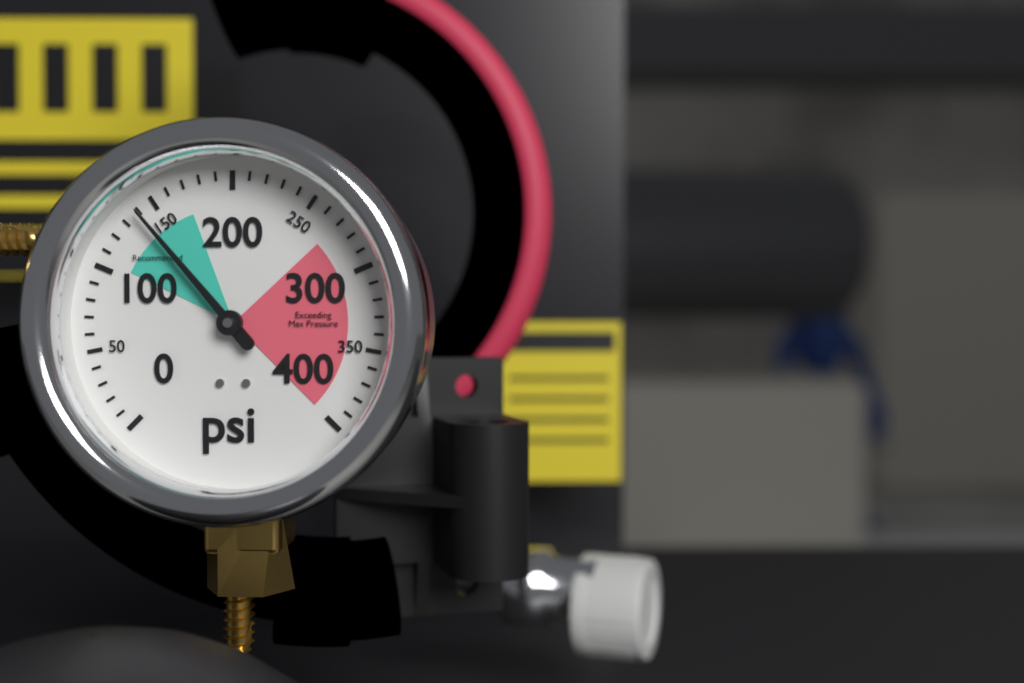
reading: 140 psi
